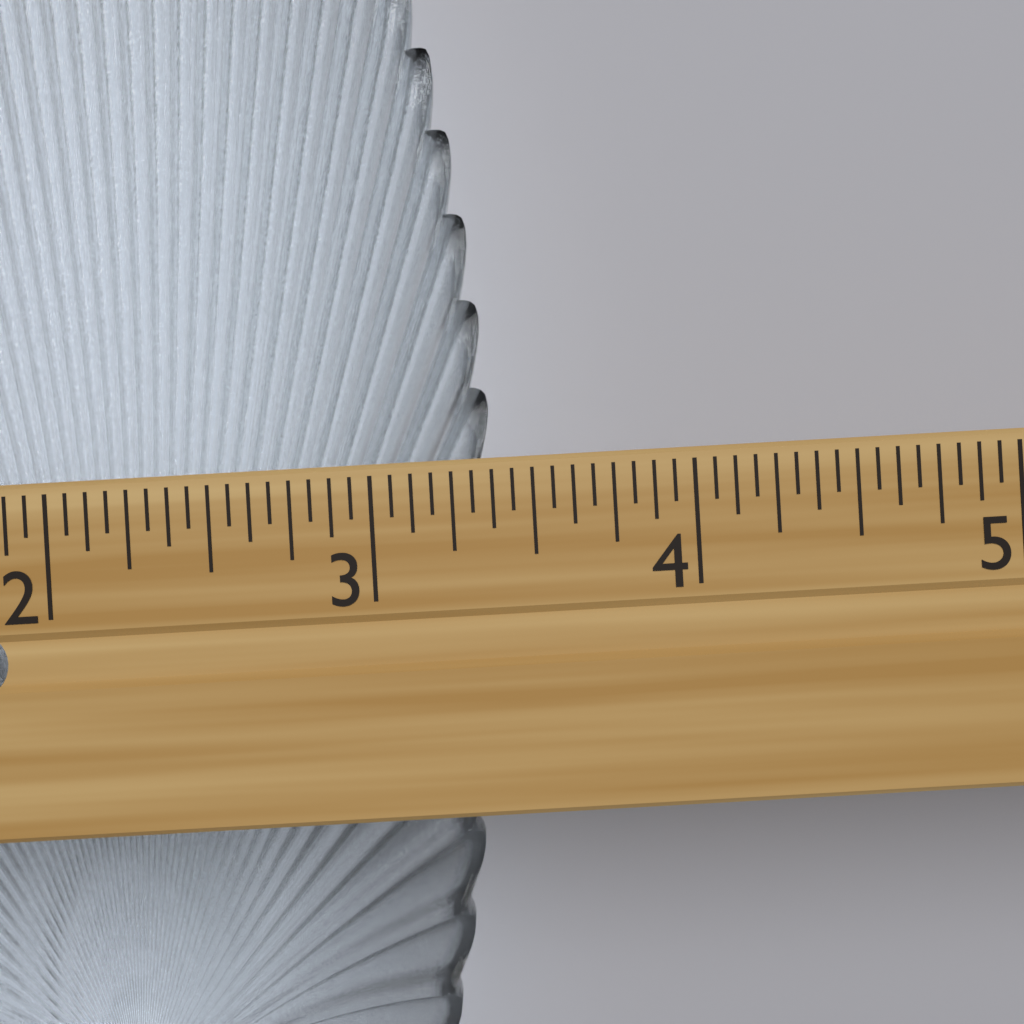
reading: 3.3750 in
